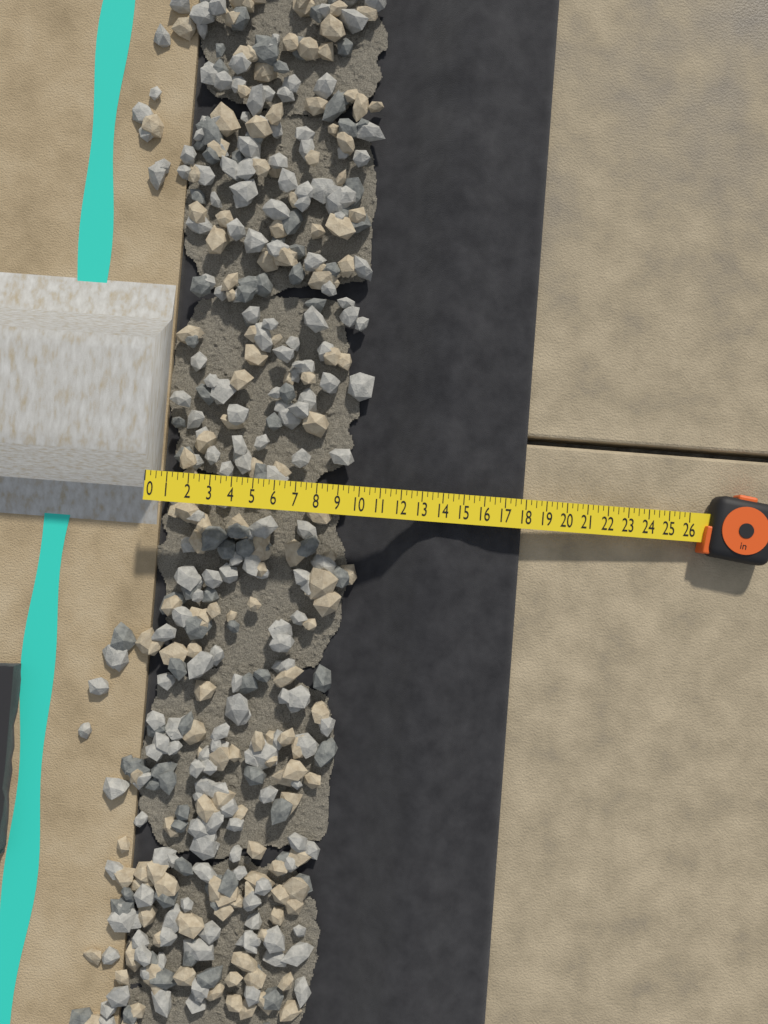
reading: 18.00 in
